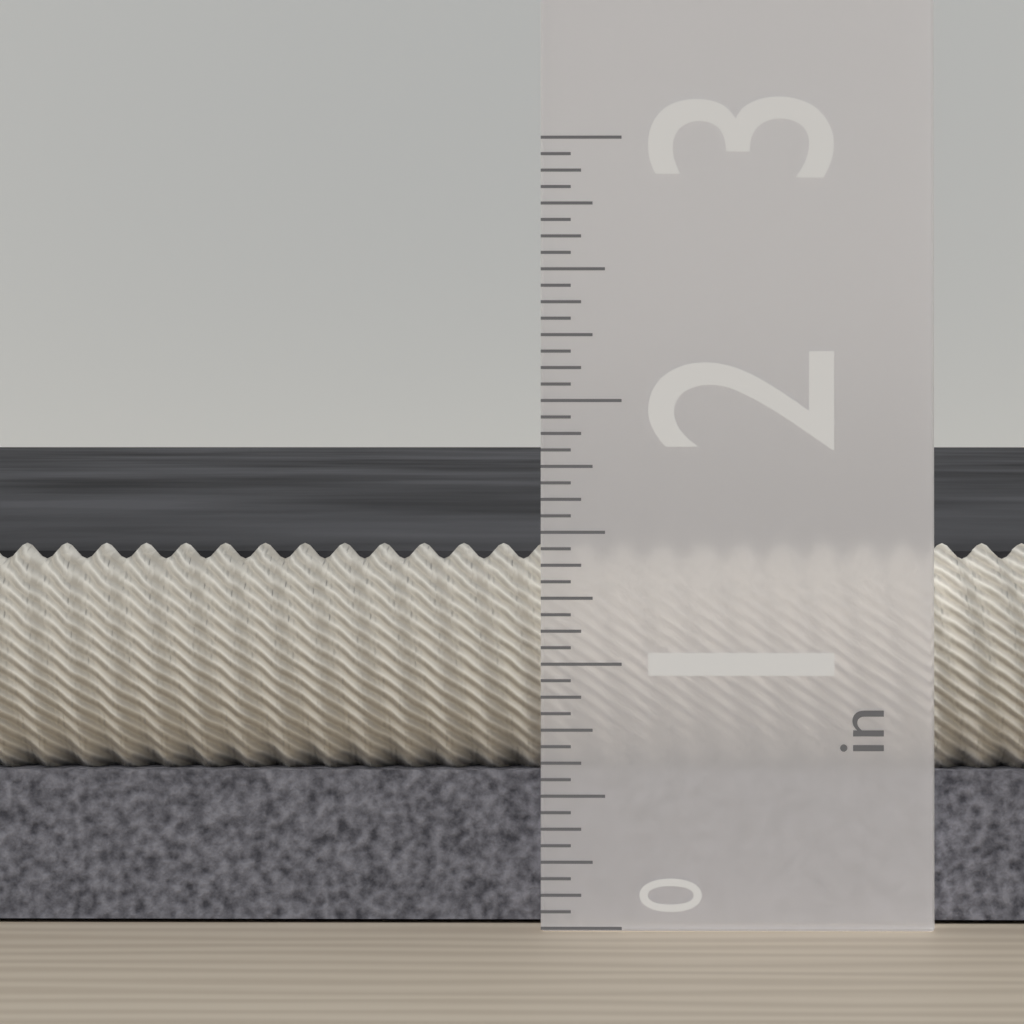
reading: 1.4375 in
